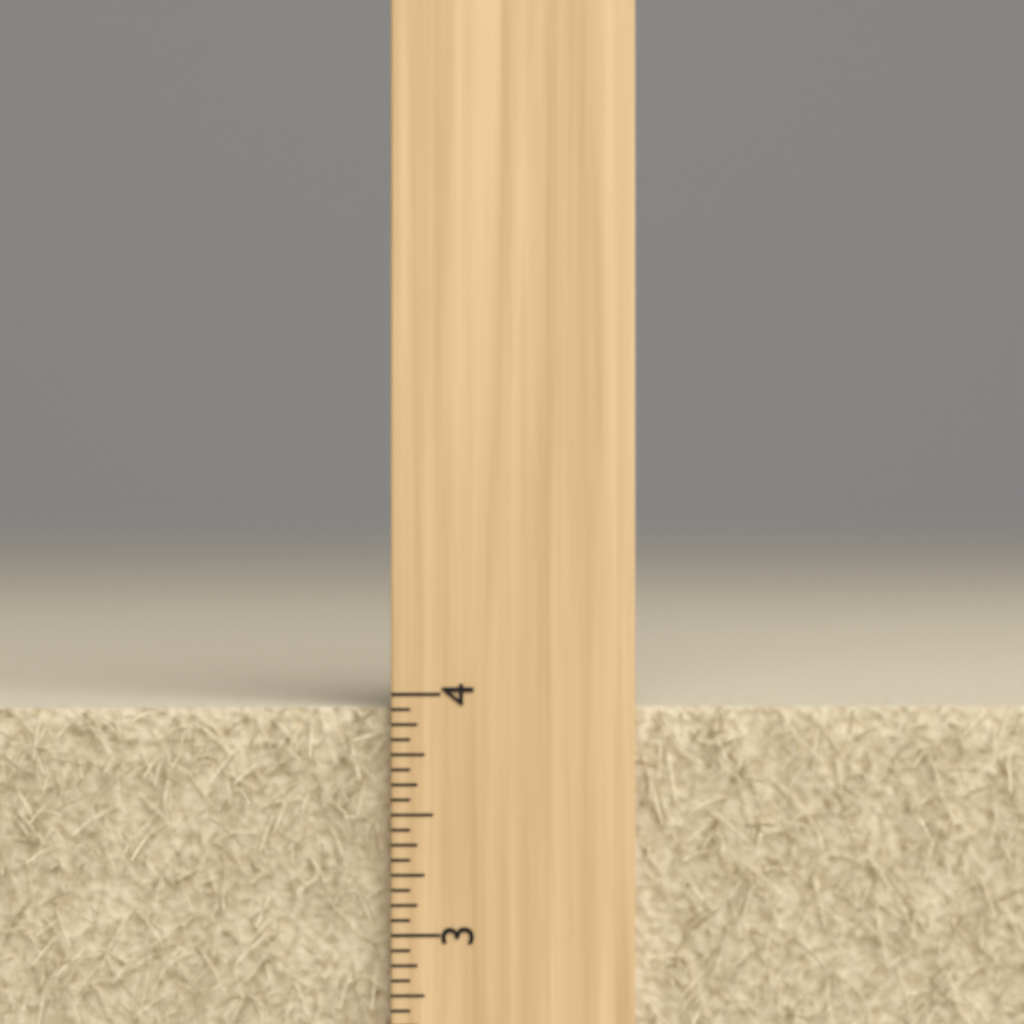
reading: 3.9375 inch
